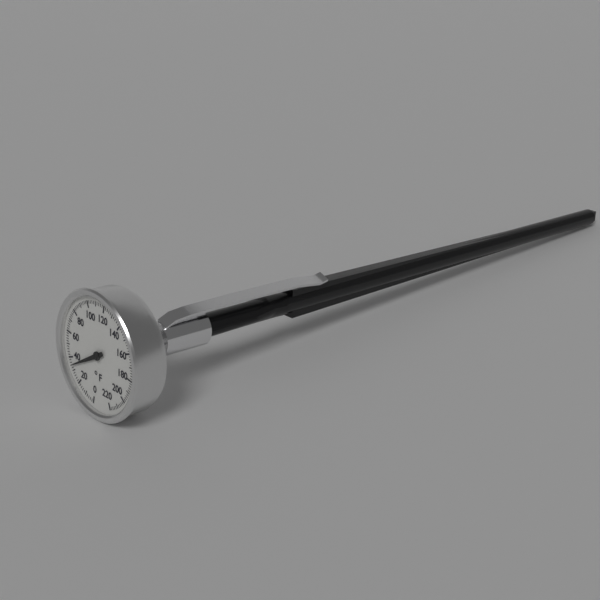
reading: 34 °F
